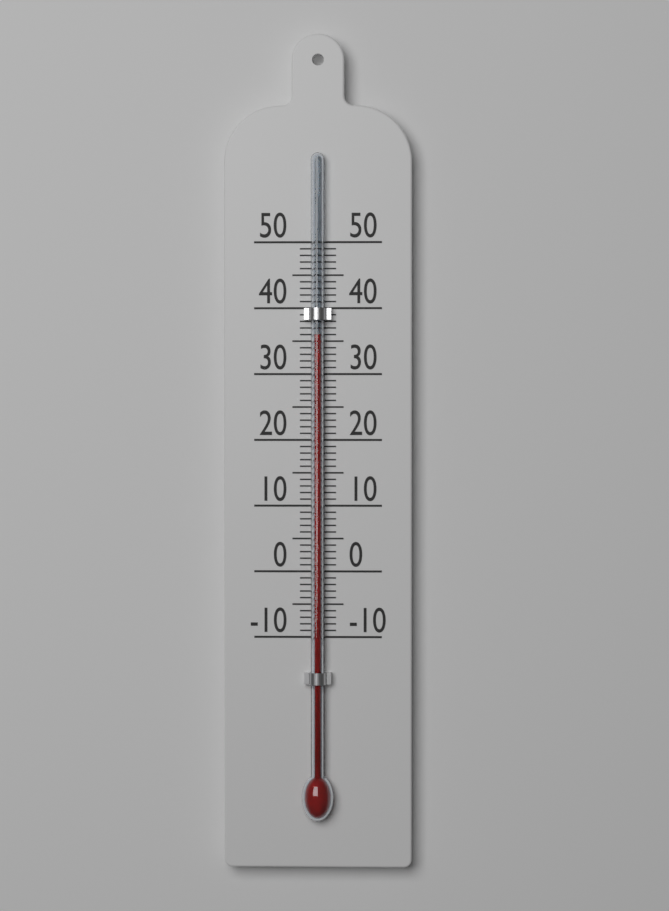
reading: 36 (no unit)
